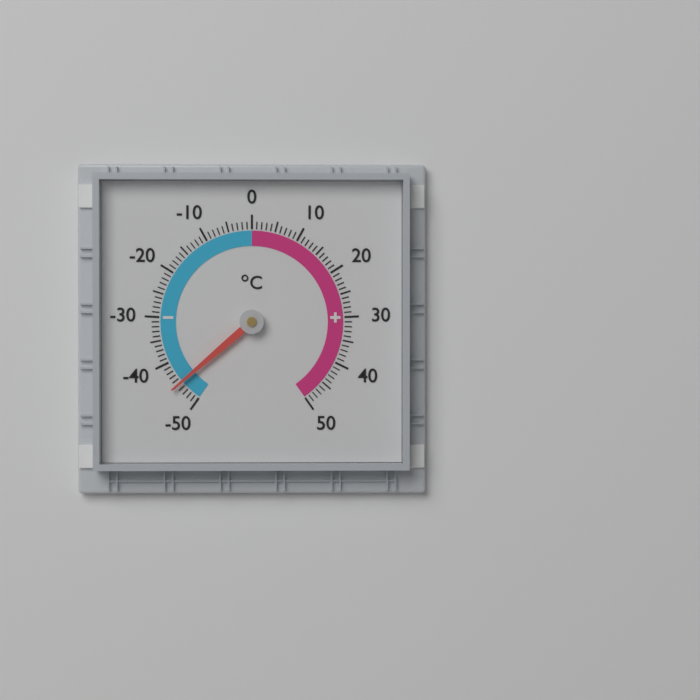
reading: -45 °C
